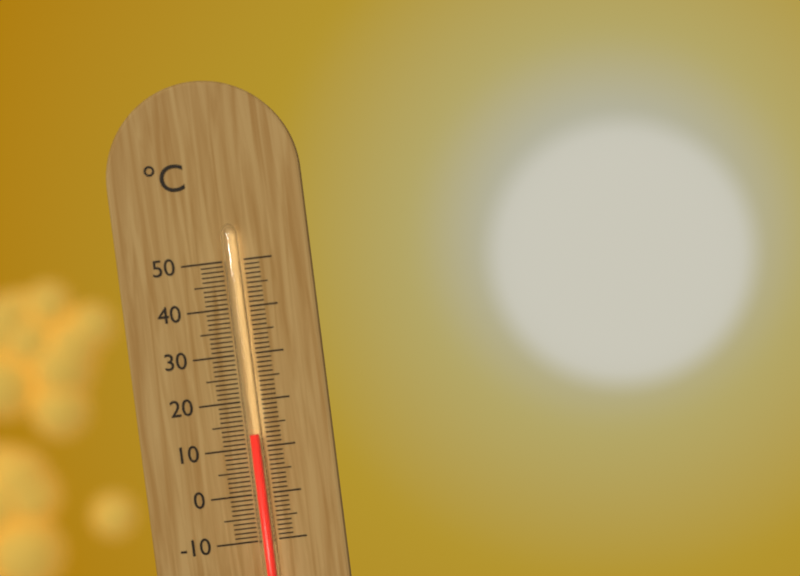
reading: 13 °C
